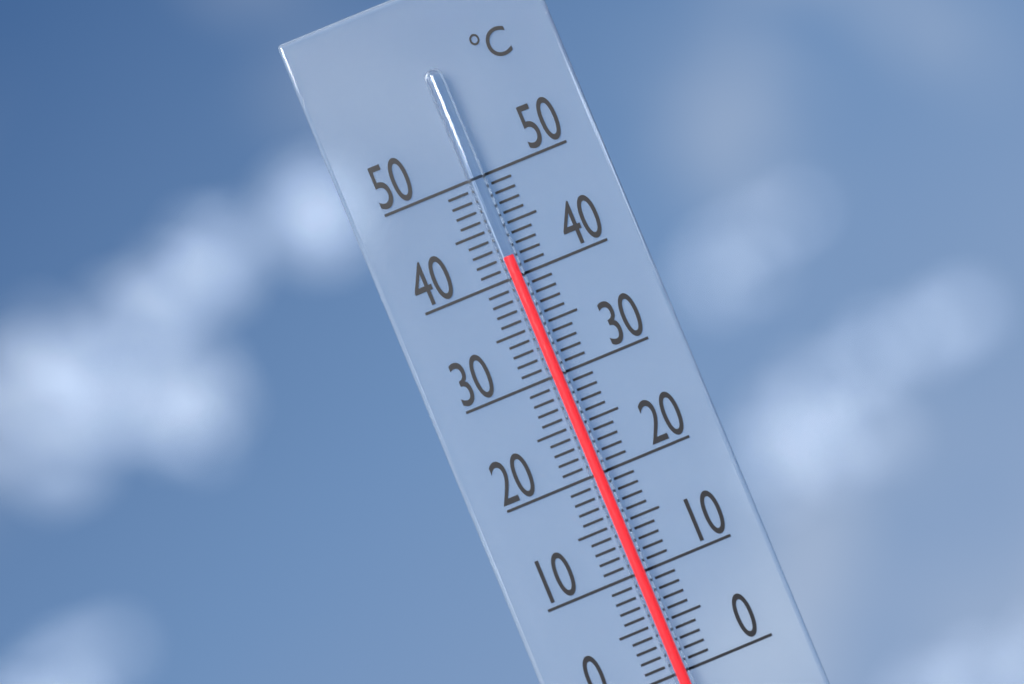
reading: 42 °C
